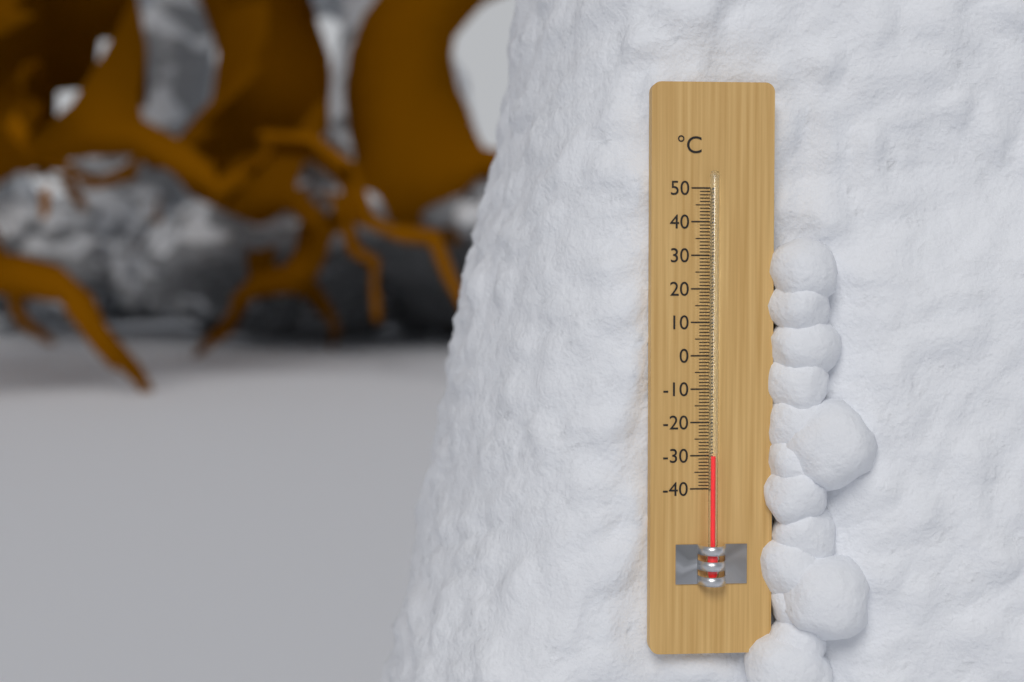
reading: -30 °C
